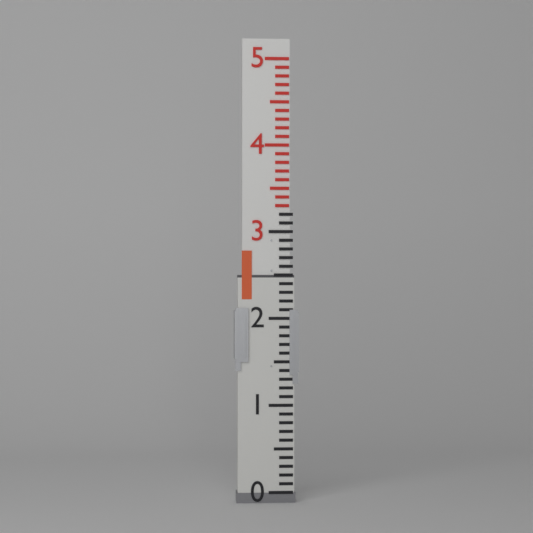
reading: 2.5 (no unit)
